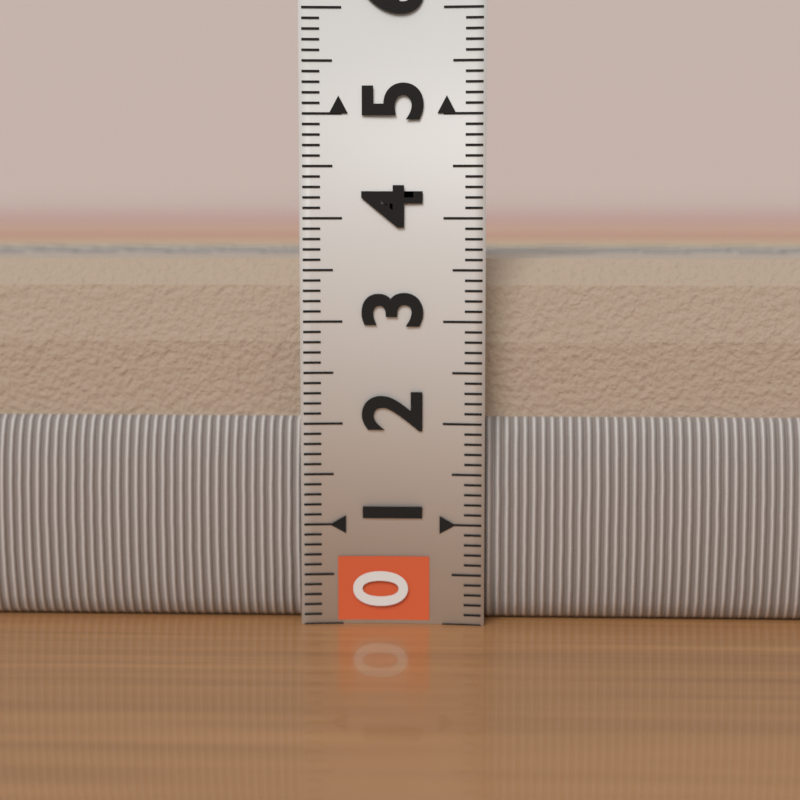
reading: 3.7 (no unit)
